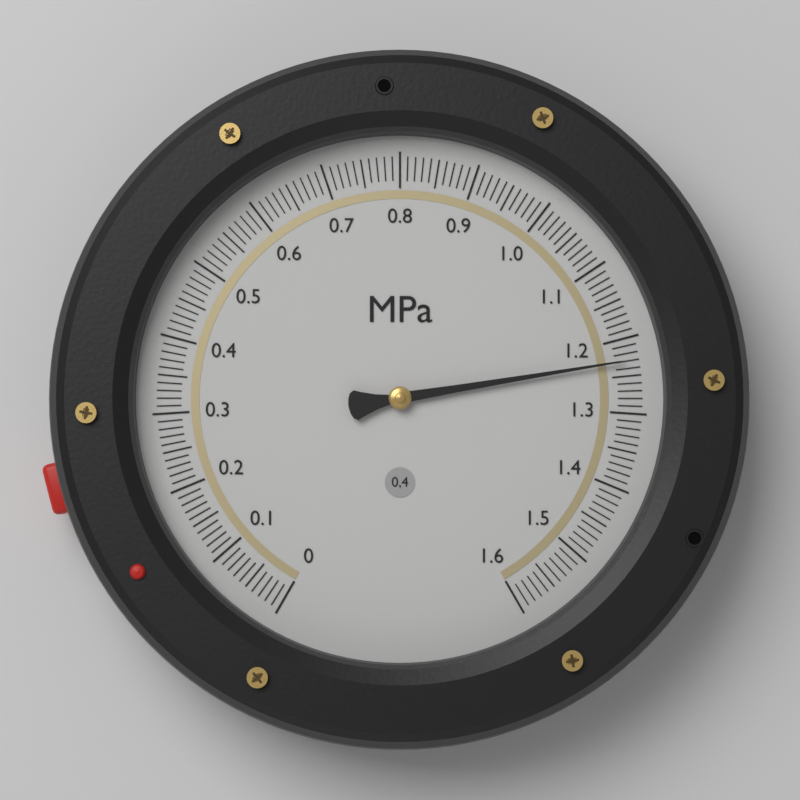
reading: 1.23 MPa
